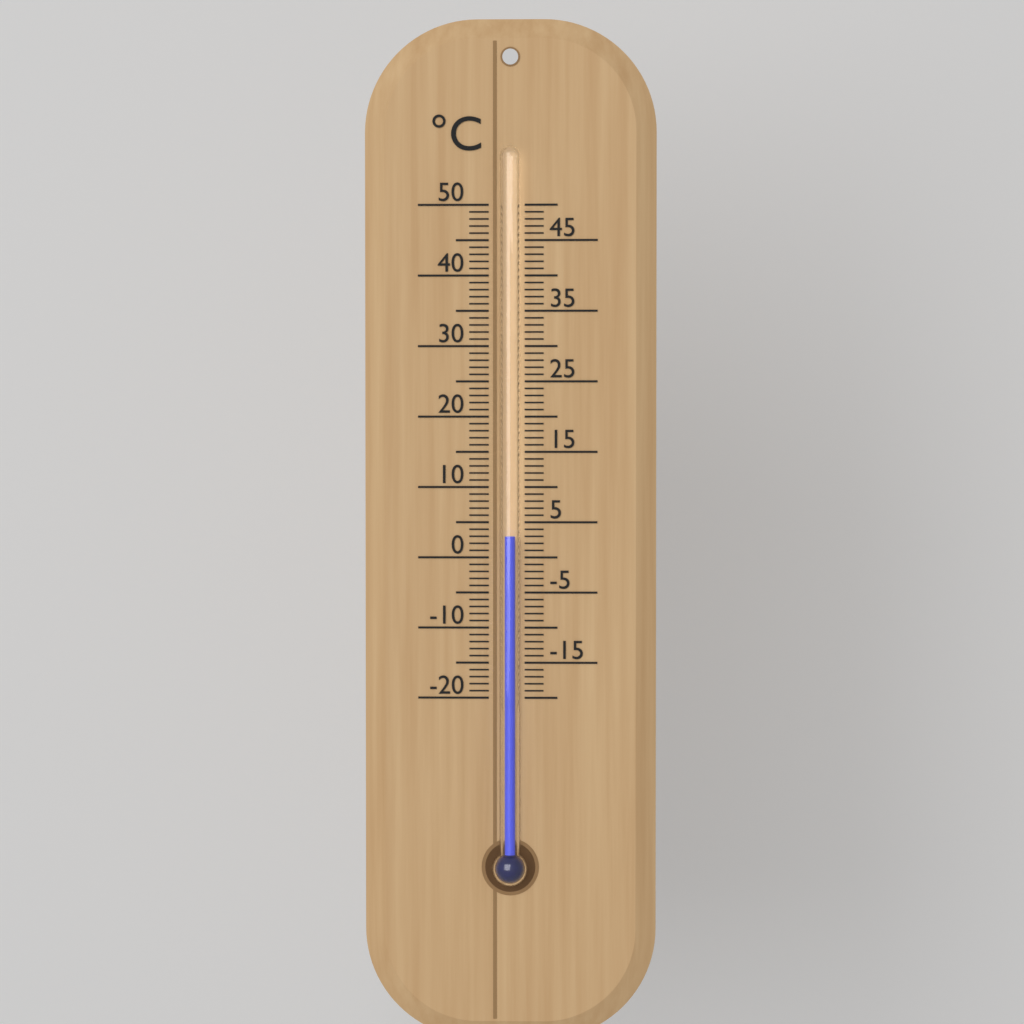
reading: 3 °C
